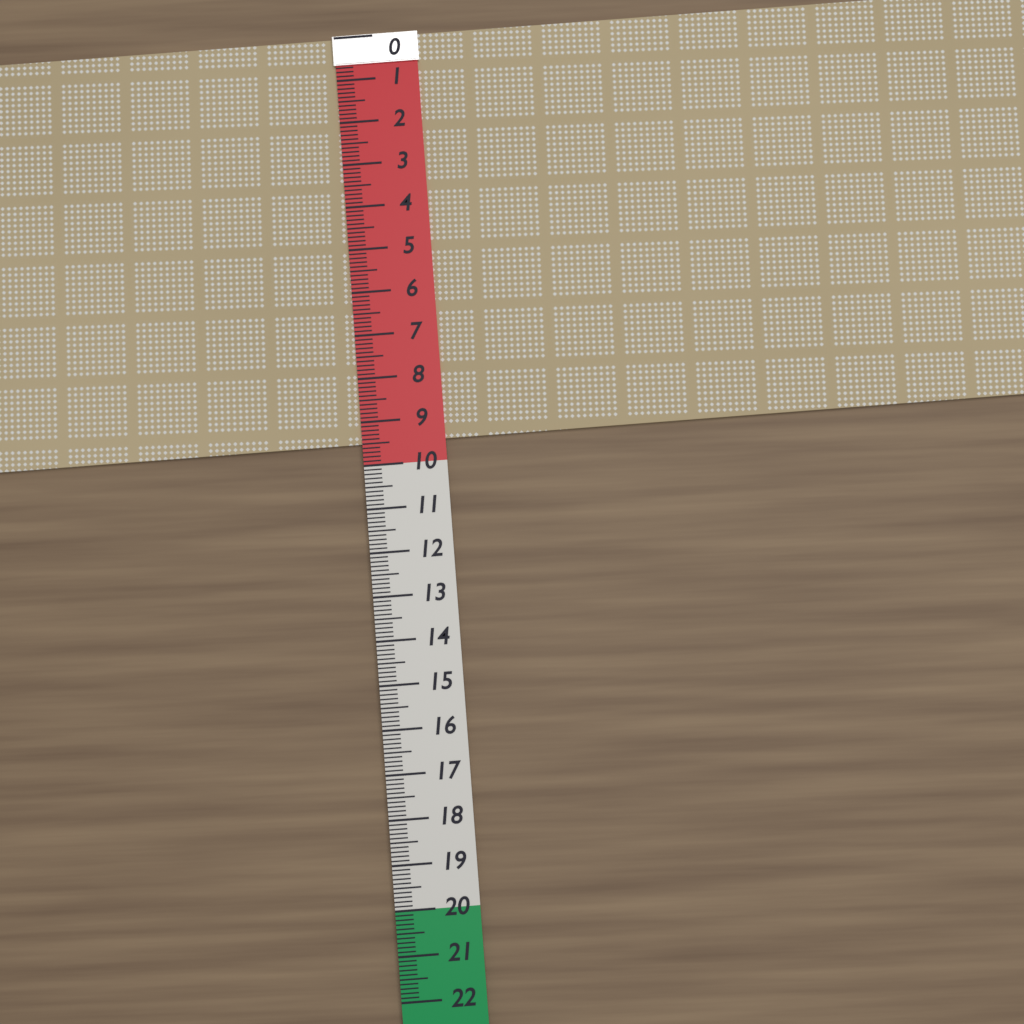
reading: 9.5 (no unit)
